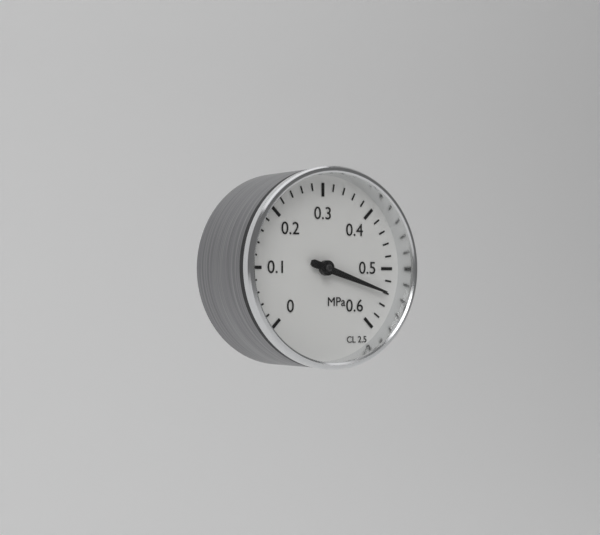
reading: 0.54 MPa
